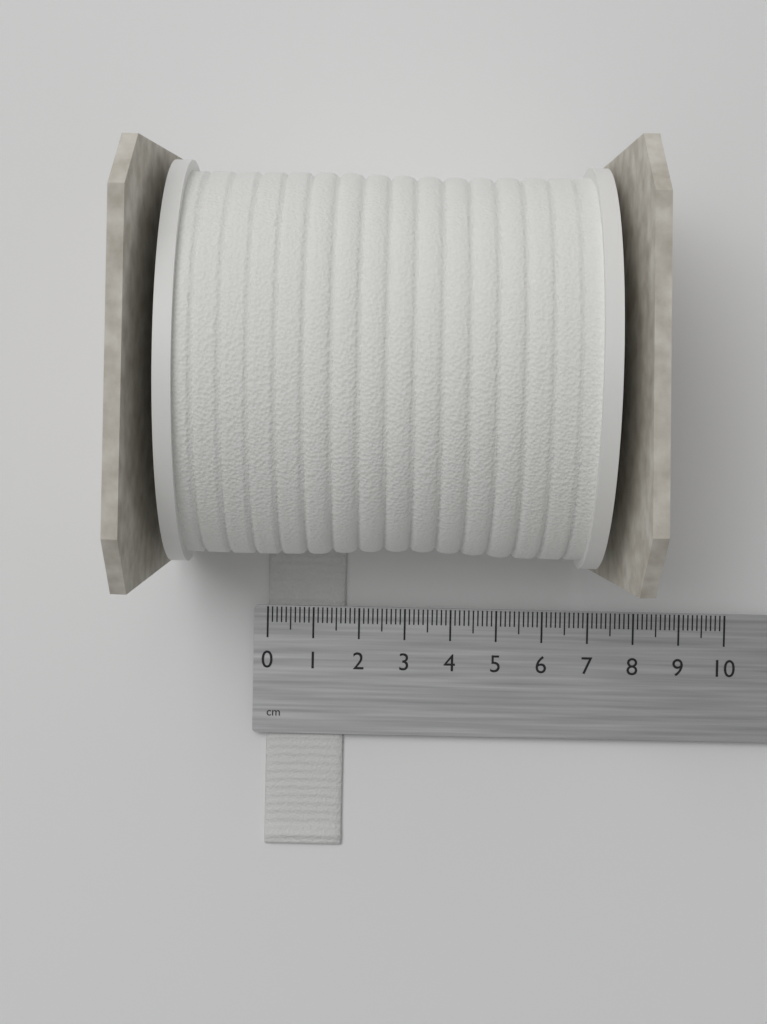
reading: 1.7 cm
